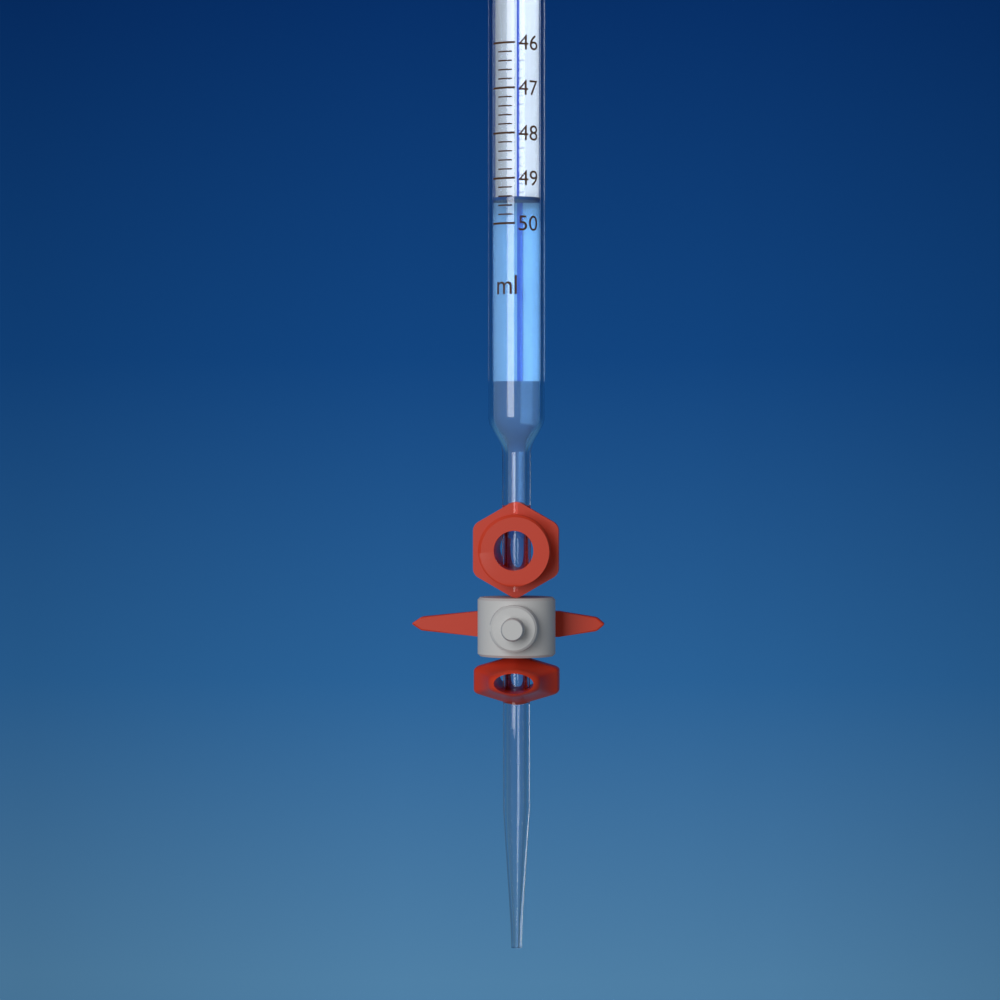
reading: 49.4 ml
